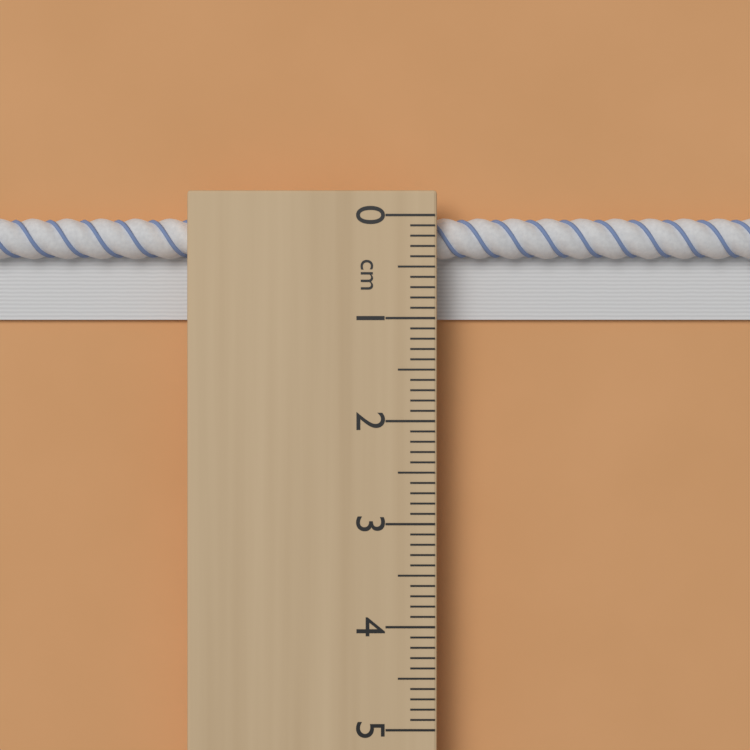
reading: 1.0 cm
